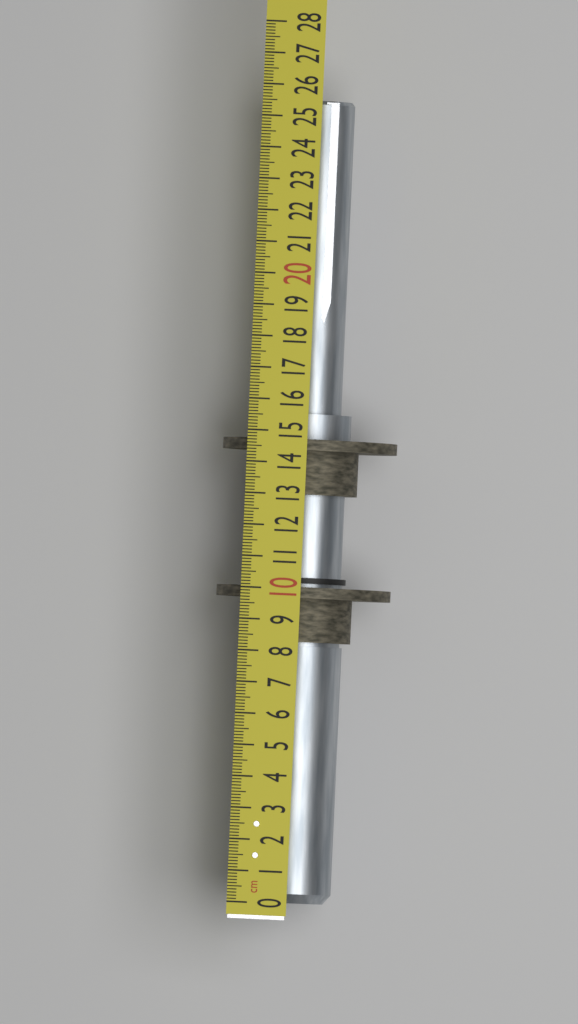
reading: 25.6 cm
